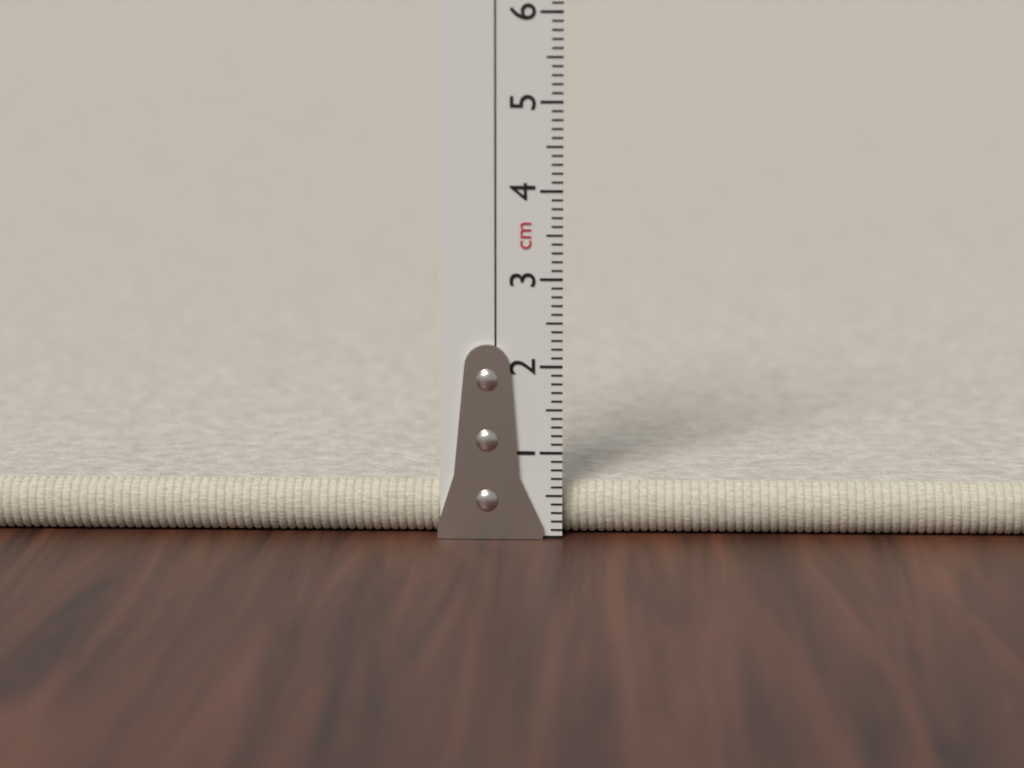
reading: 0.6 cm
